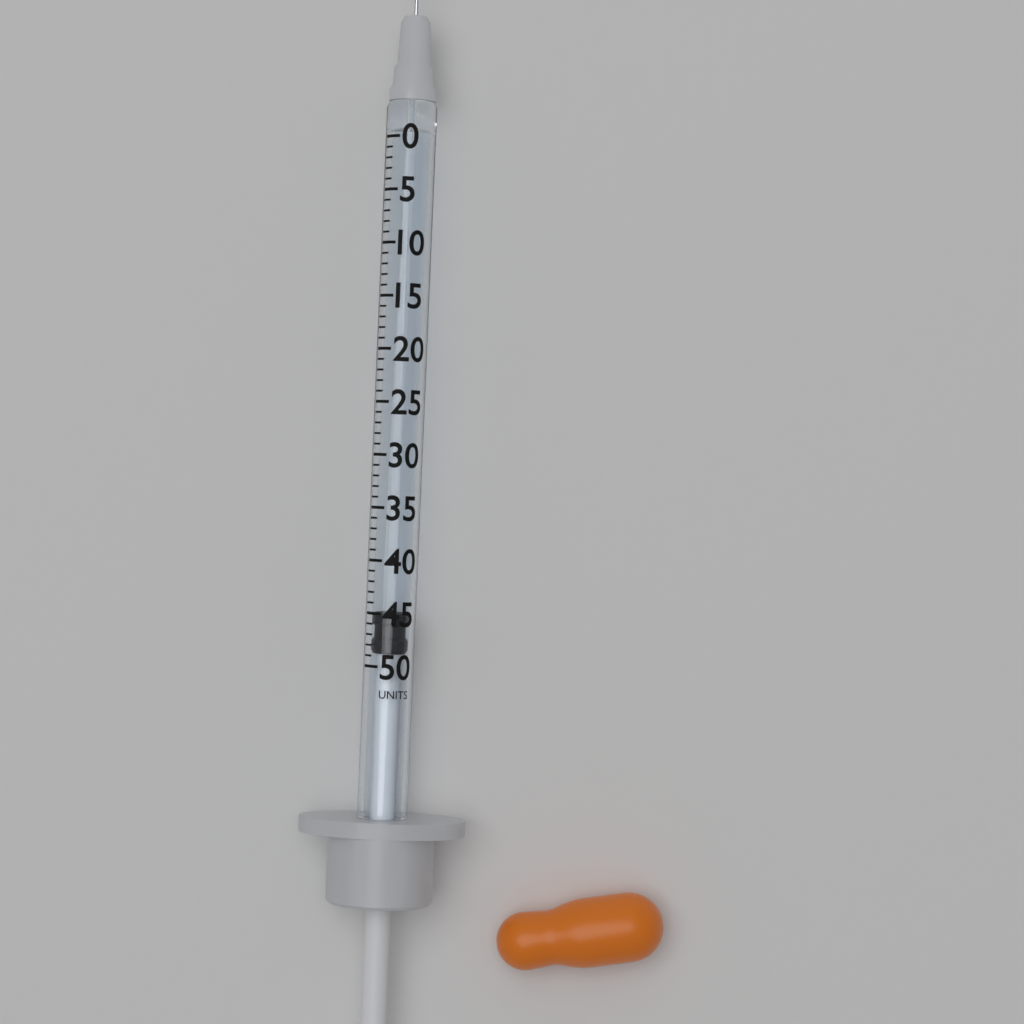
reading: 45 units
